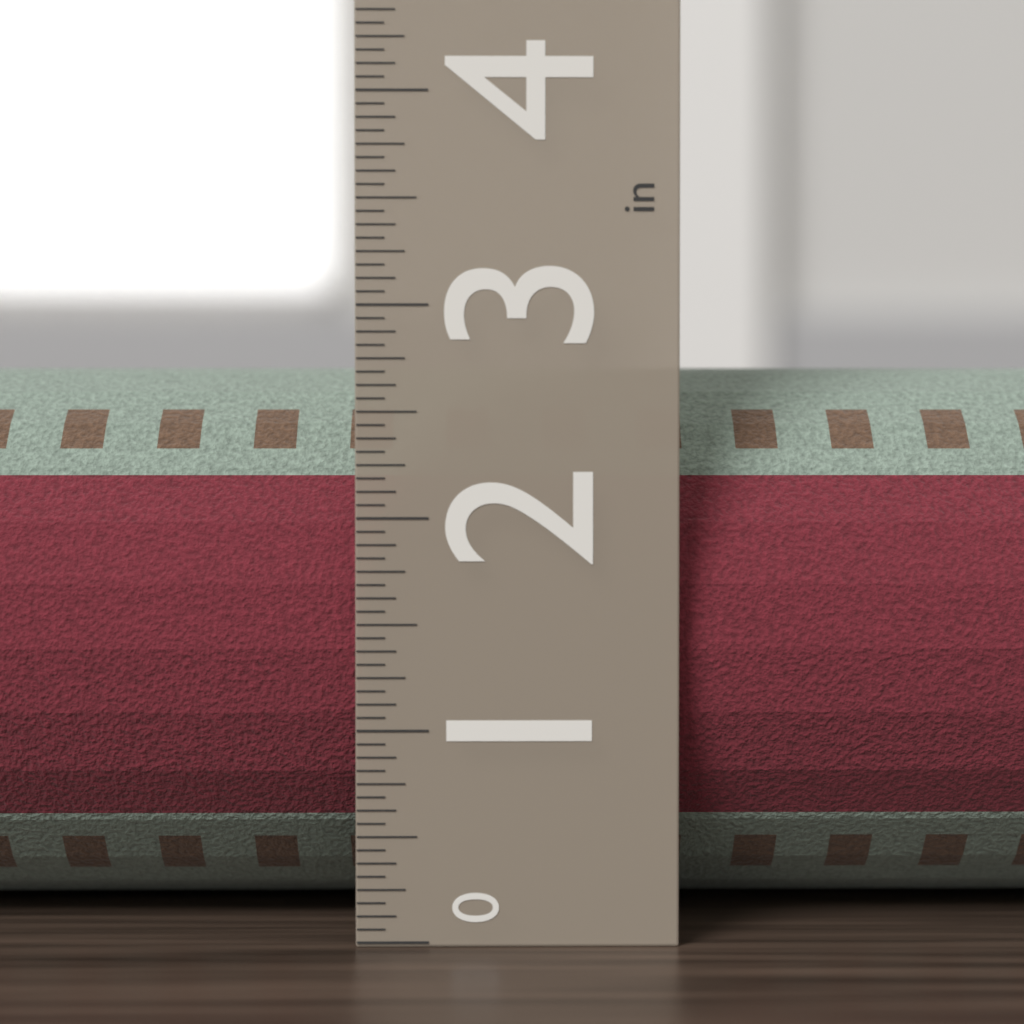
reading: 2.7500 in
